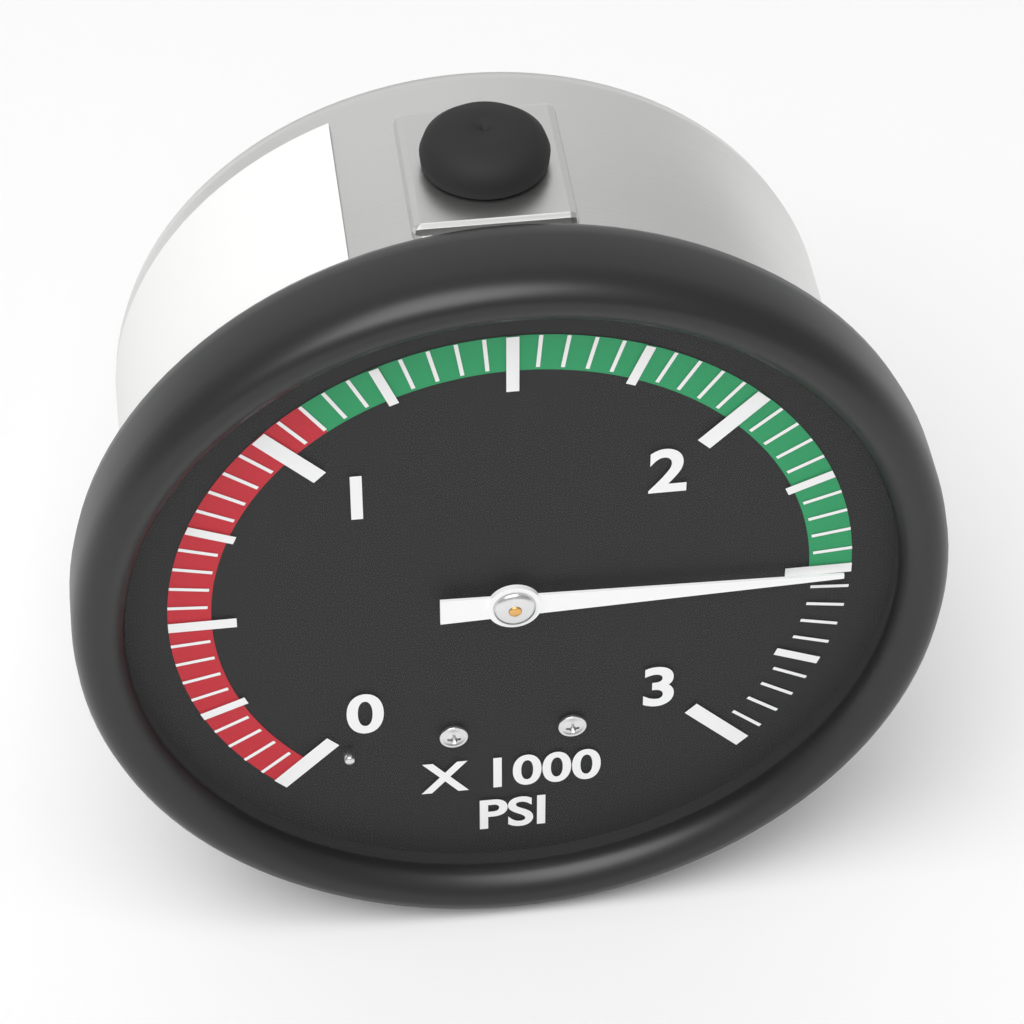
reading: 2500 psi
